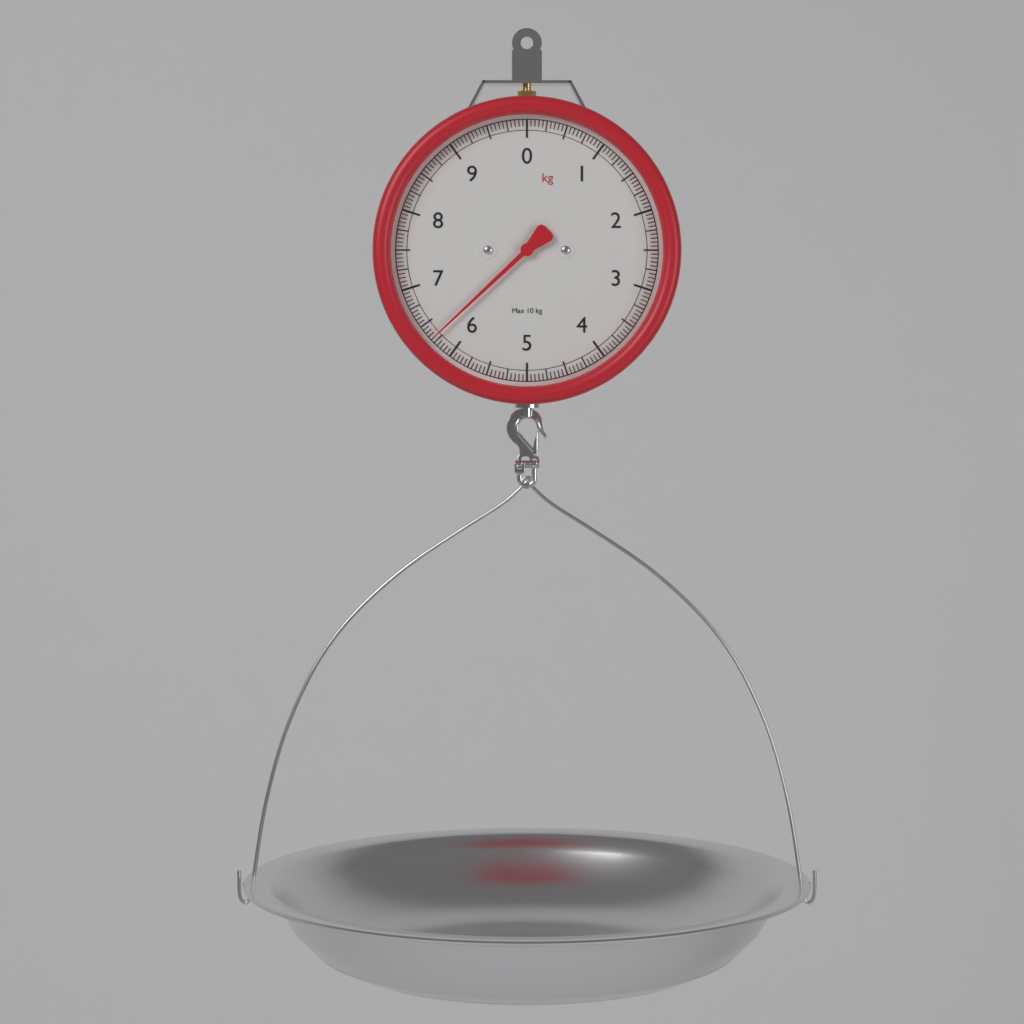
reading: 6.30 kg
